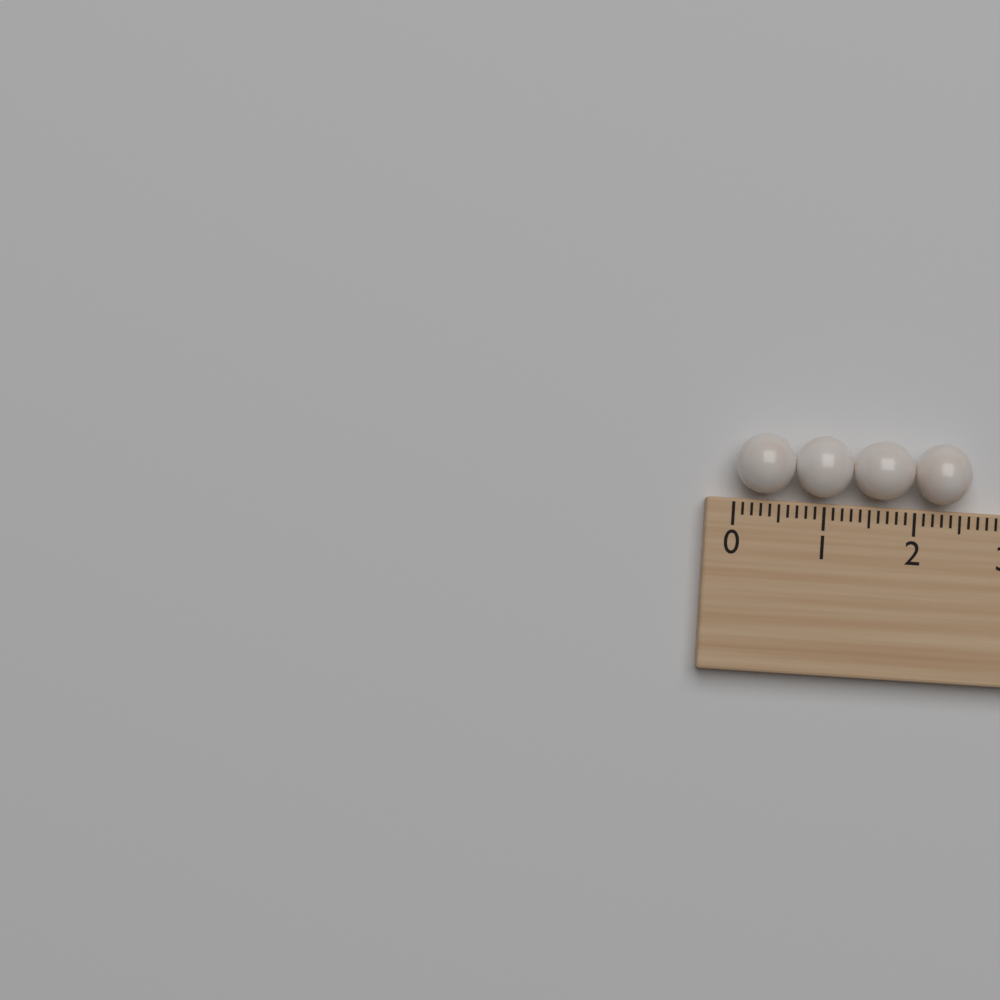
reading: 2.6 (no unit)
